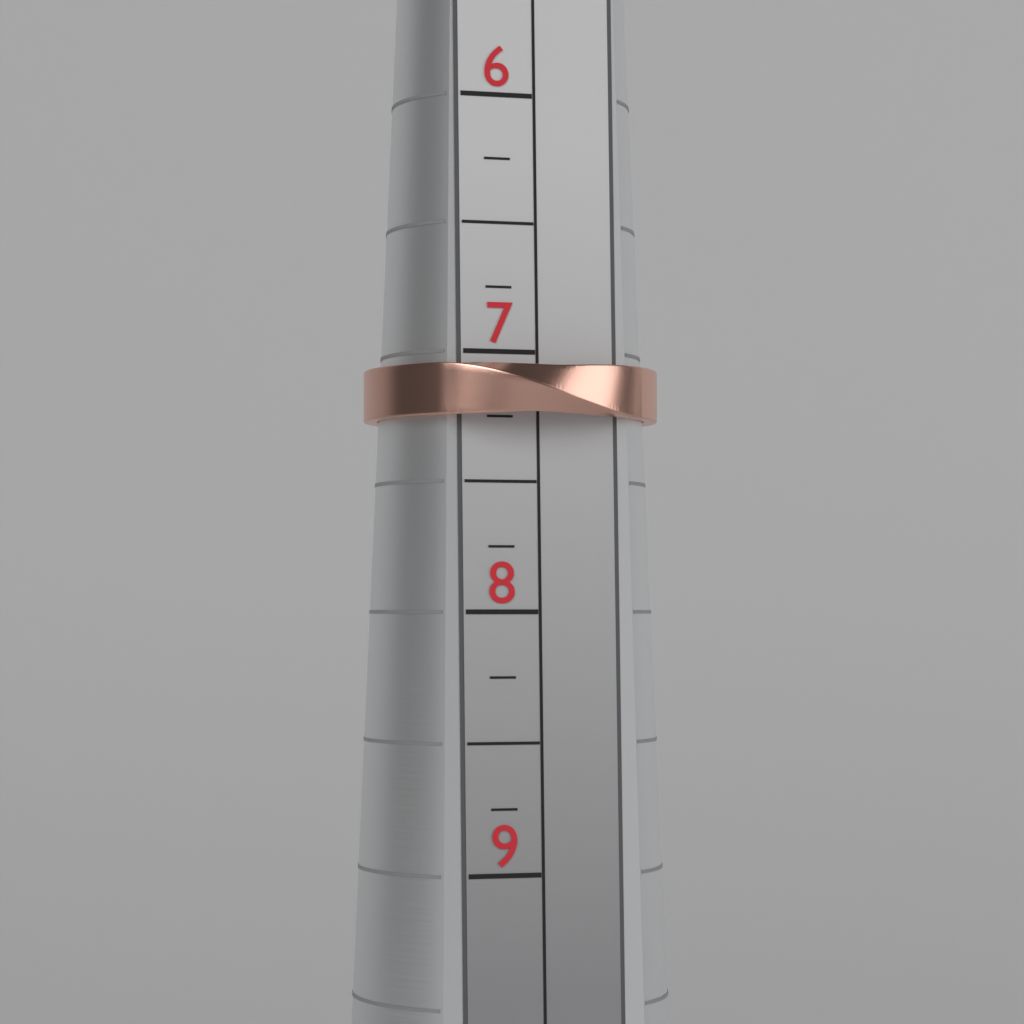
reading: 7.25 (no unit)
